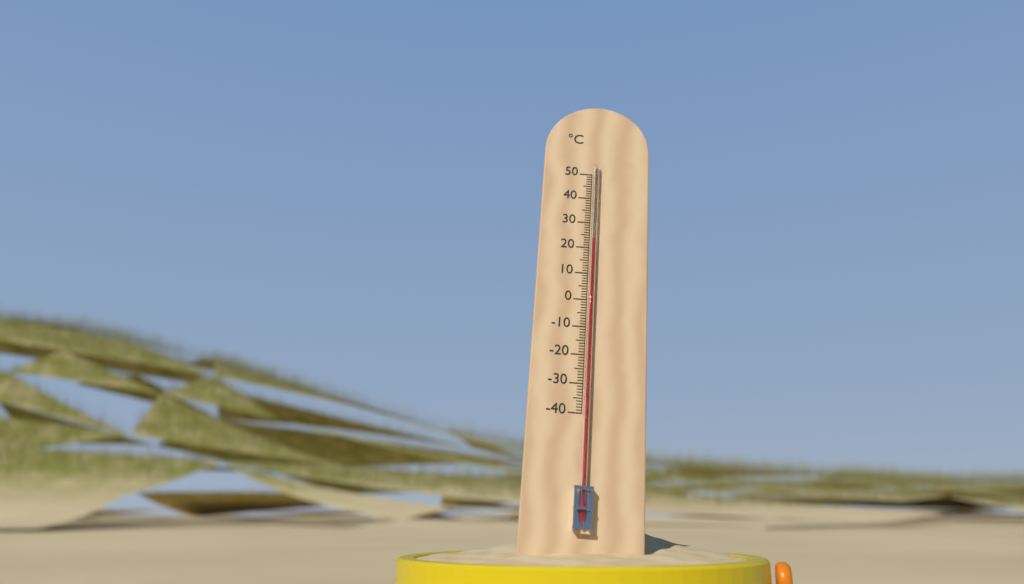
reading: 23 °C
